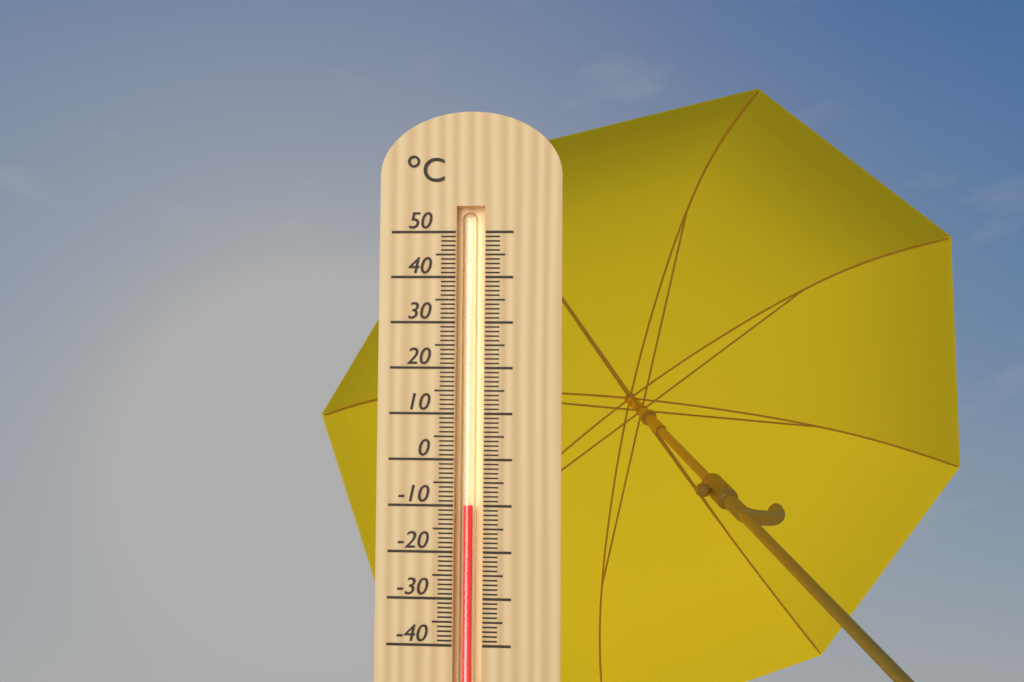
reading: -10 °C
